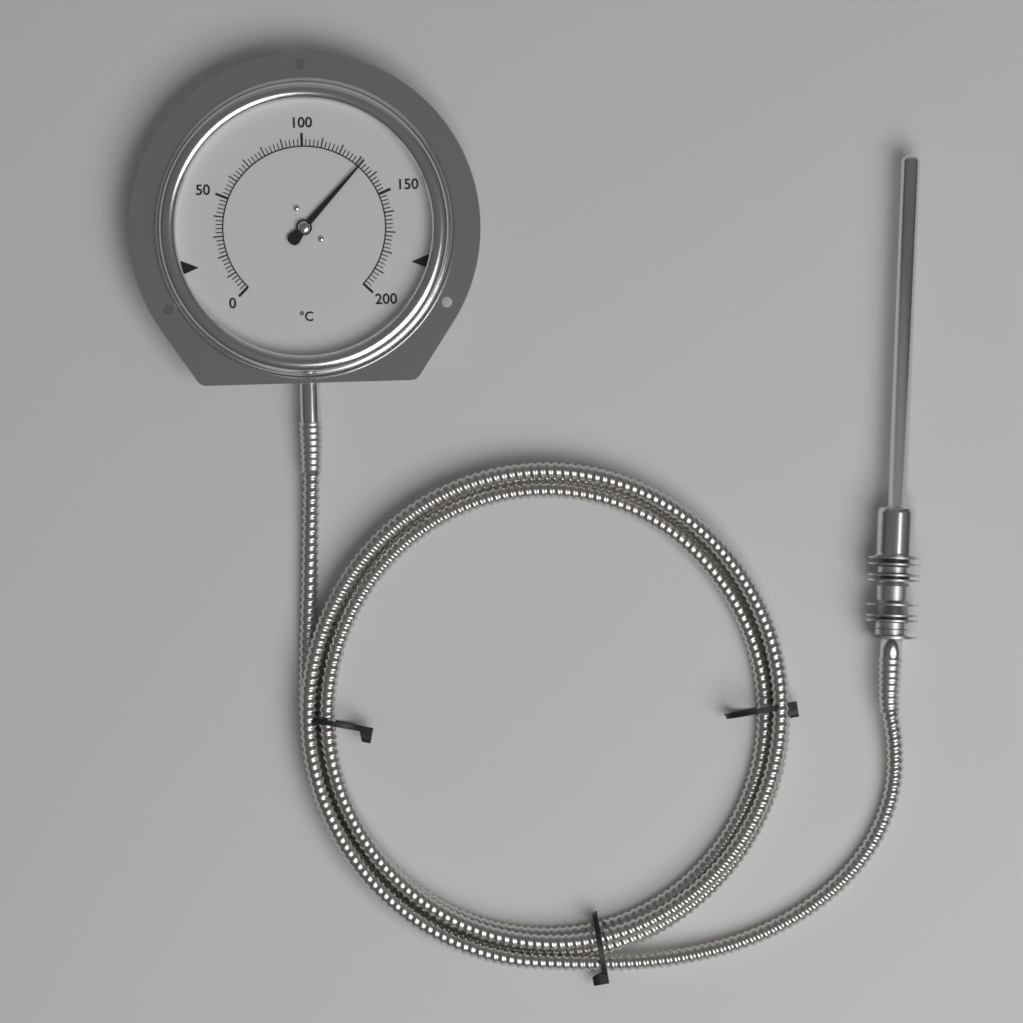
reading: 132 °C
